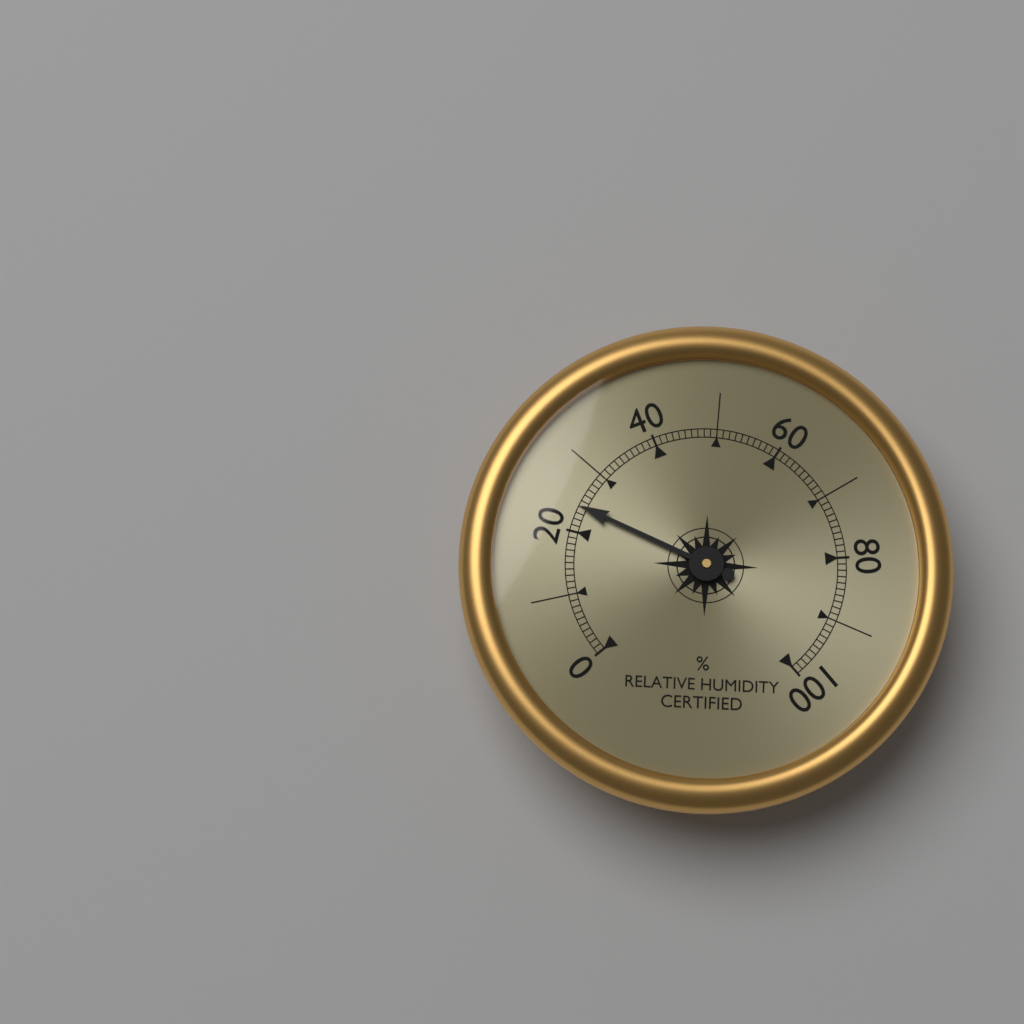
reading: 24 %
